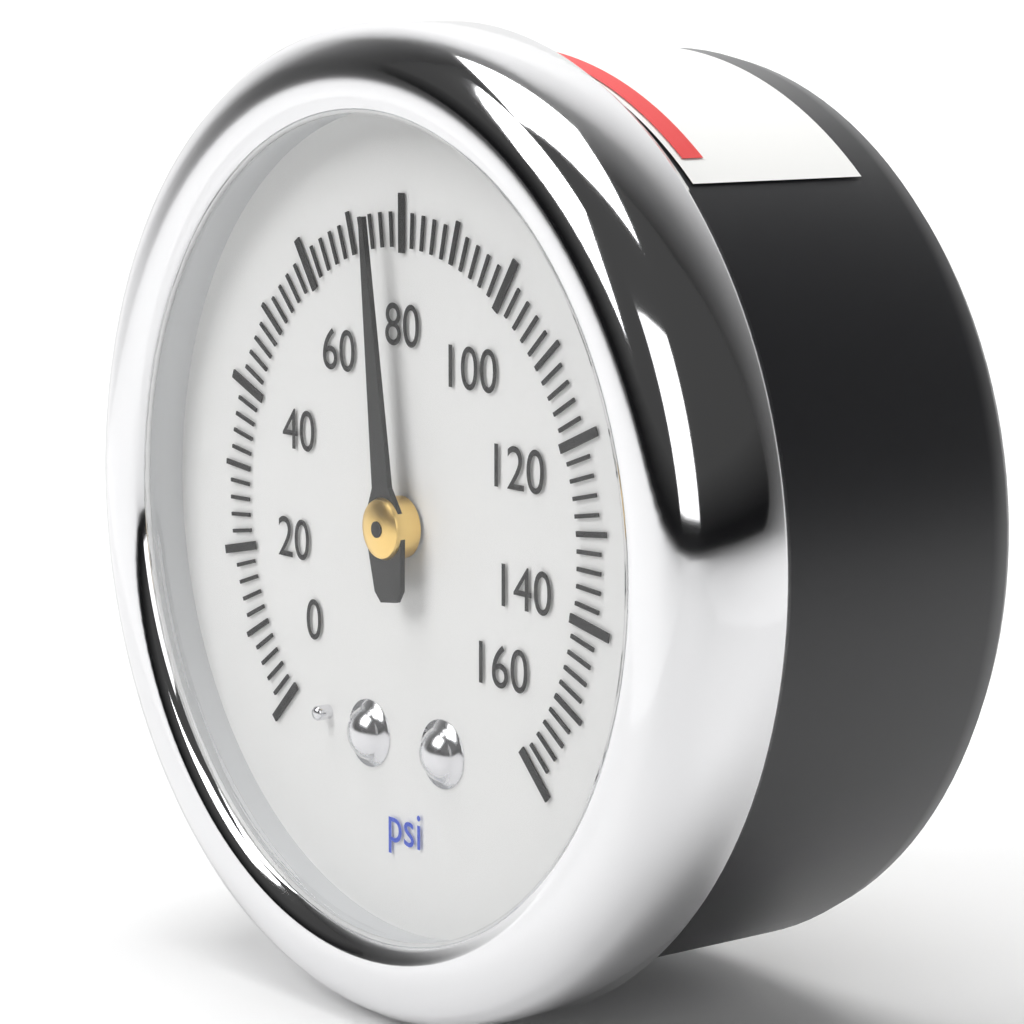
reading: 76 psi
